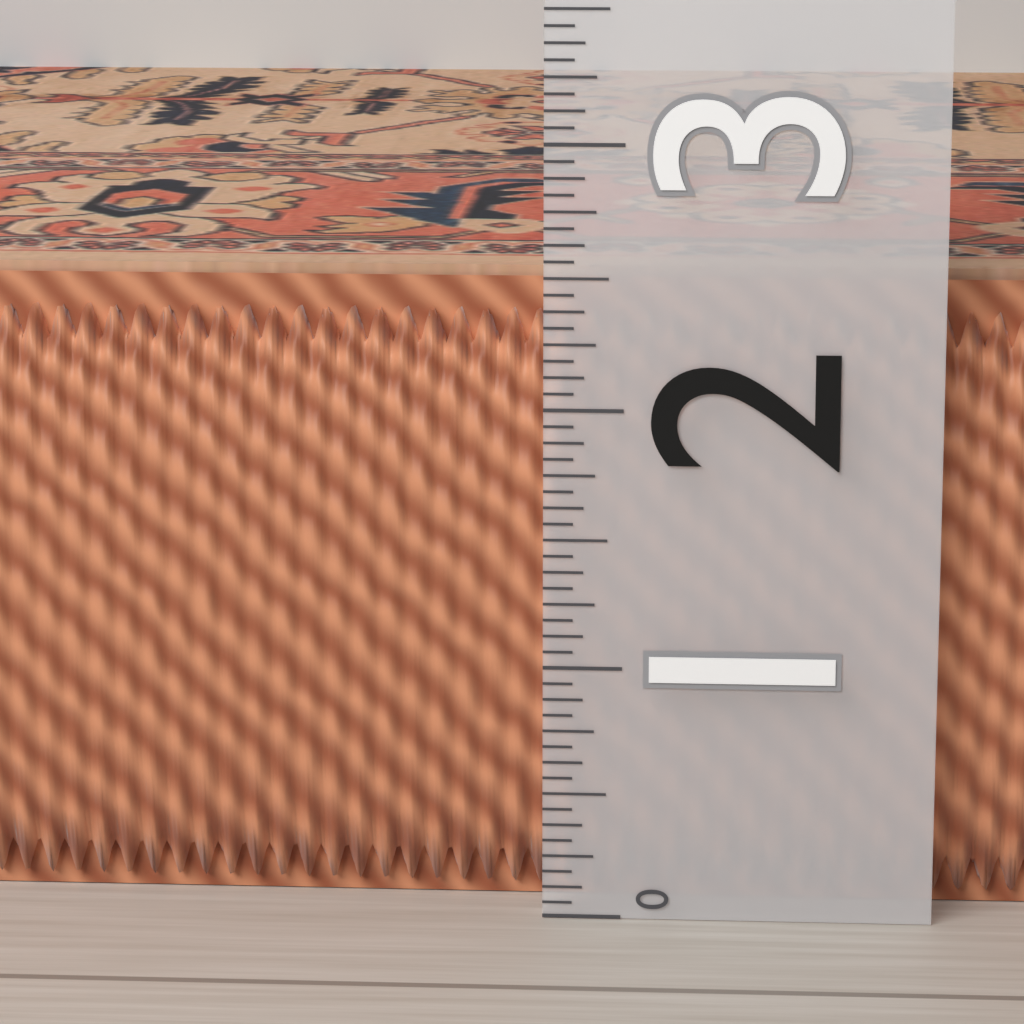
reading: 2.5000 (no unit)
